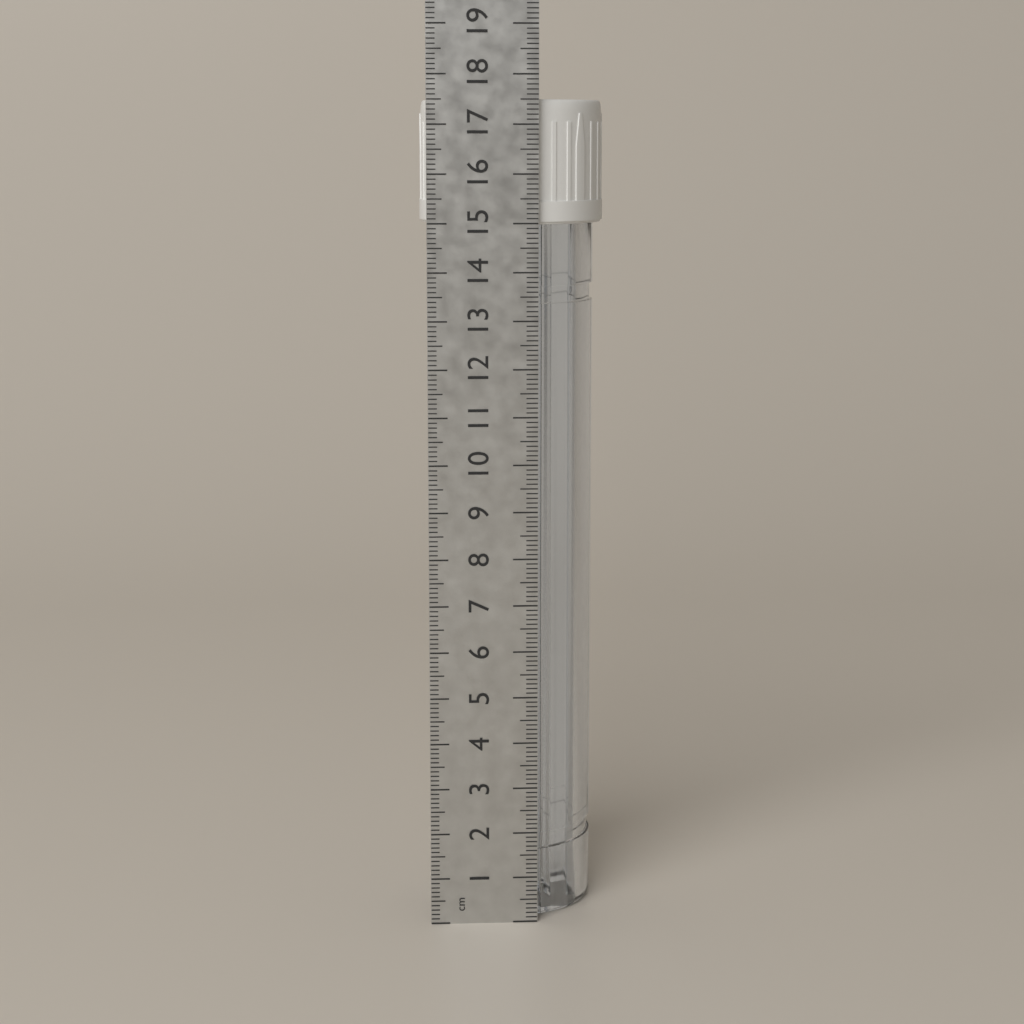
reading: 17.5 cm
